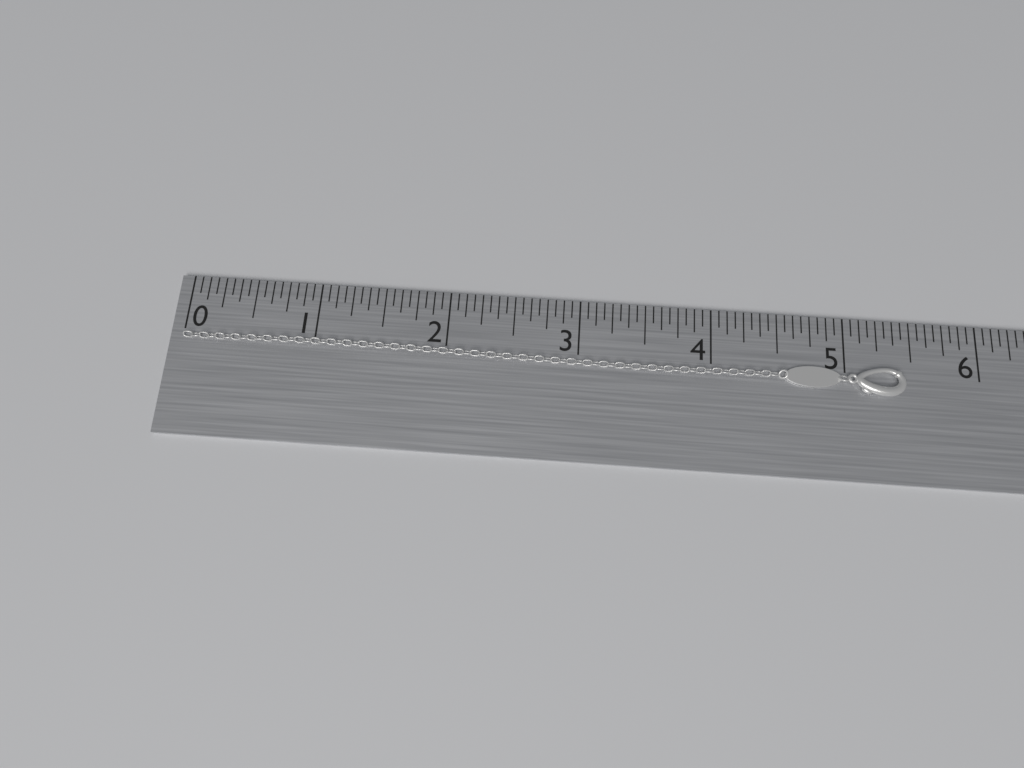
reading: 5.4375 in
